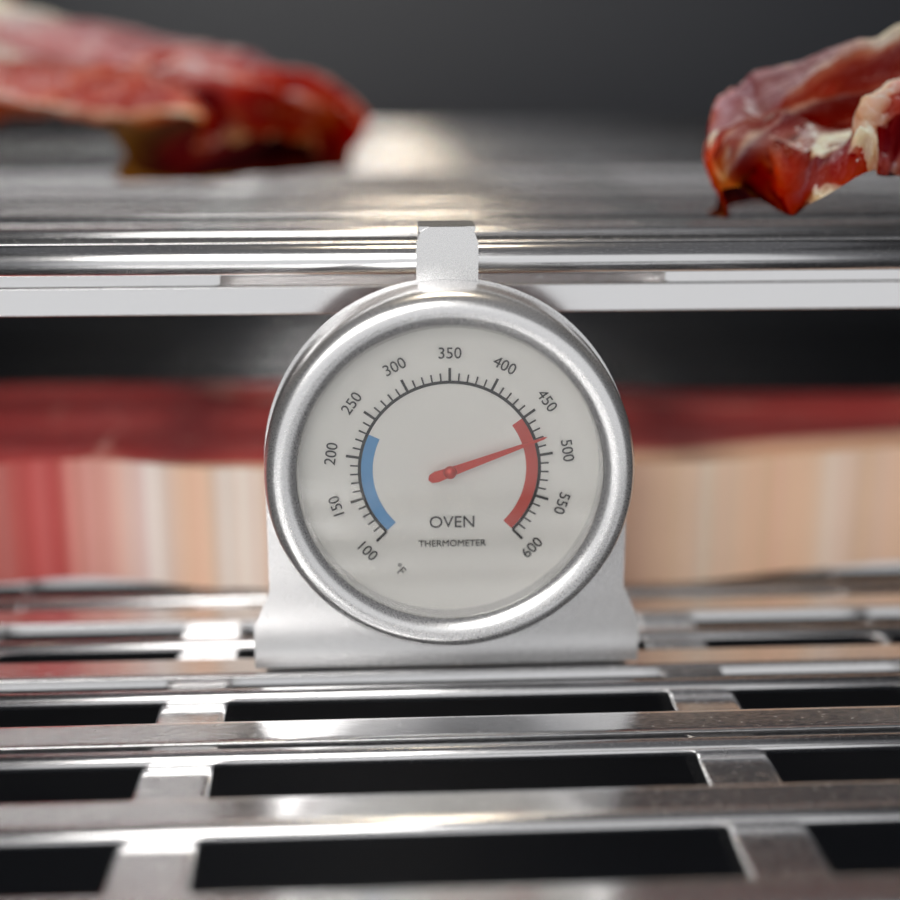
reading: 480 °F
